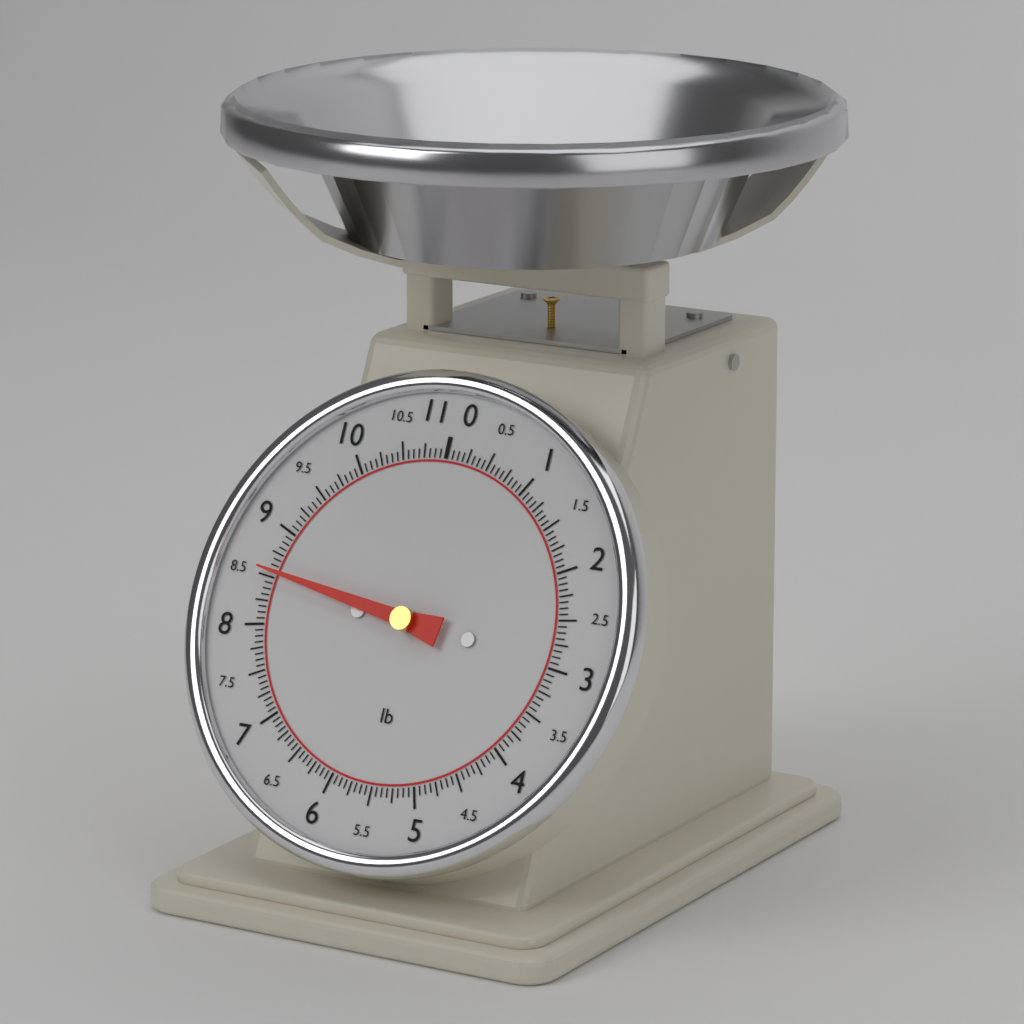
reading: 8.5625 lb
